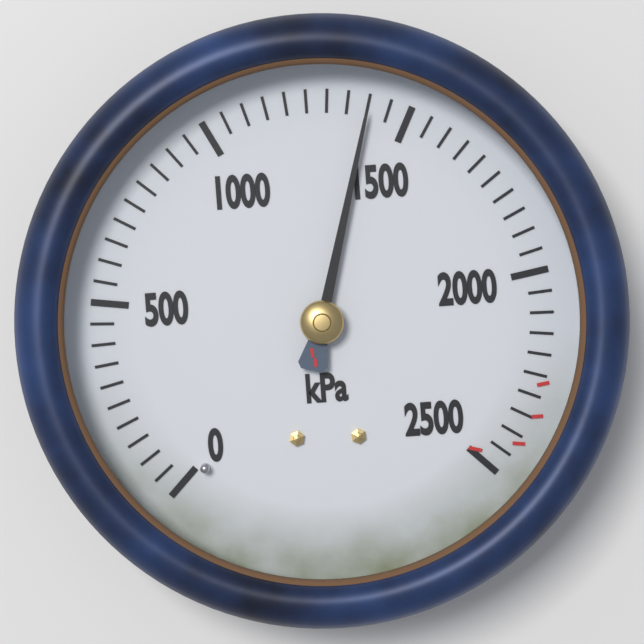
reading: 1400 kPa
